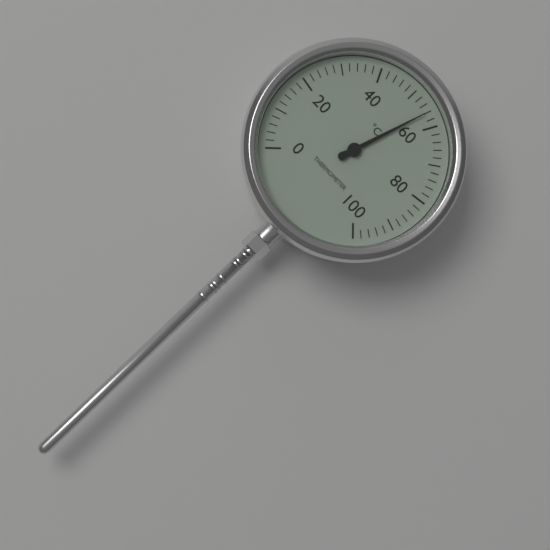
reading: 56 °C
